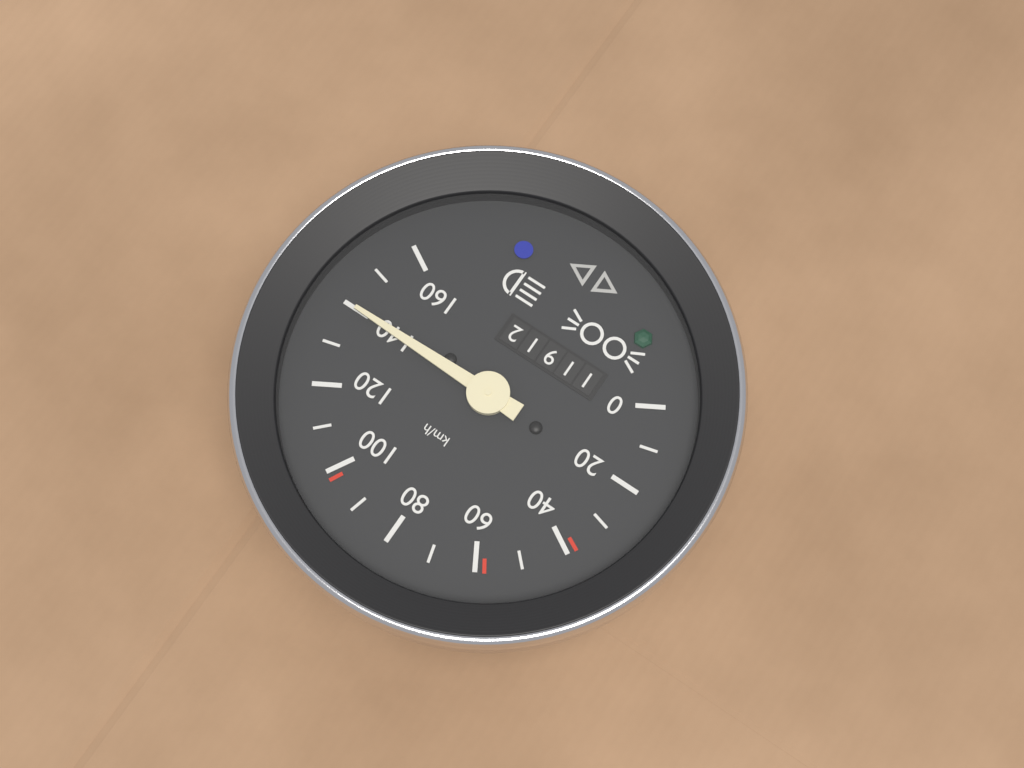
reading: 140 km/h
